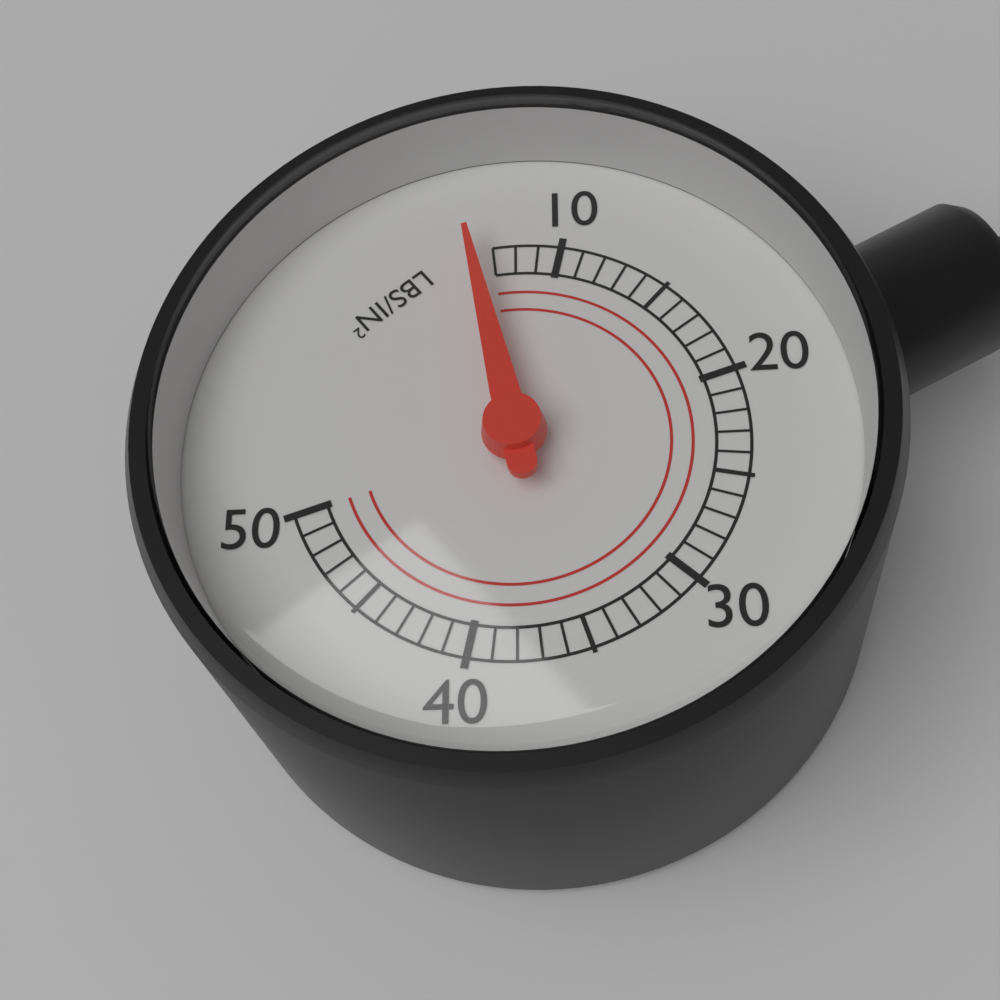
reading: 6 psi
